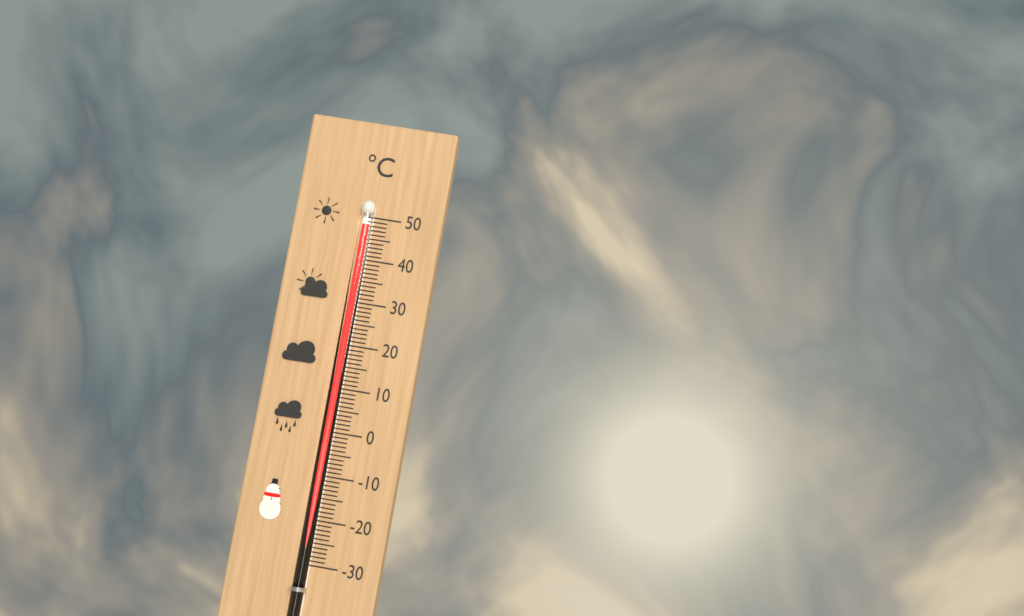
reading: 48 °C
